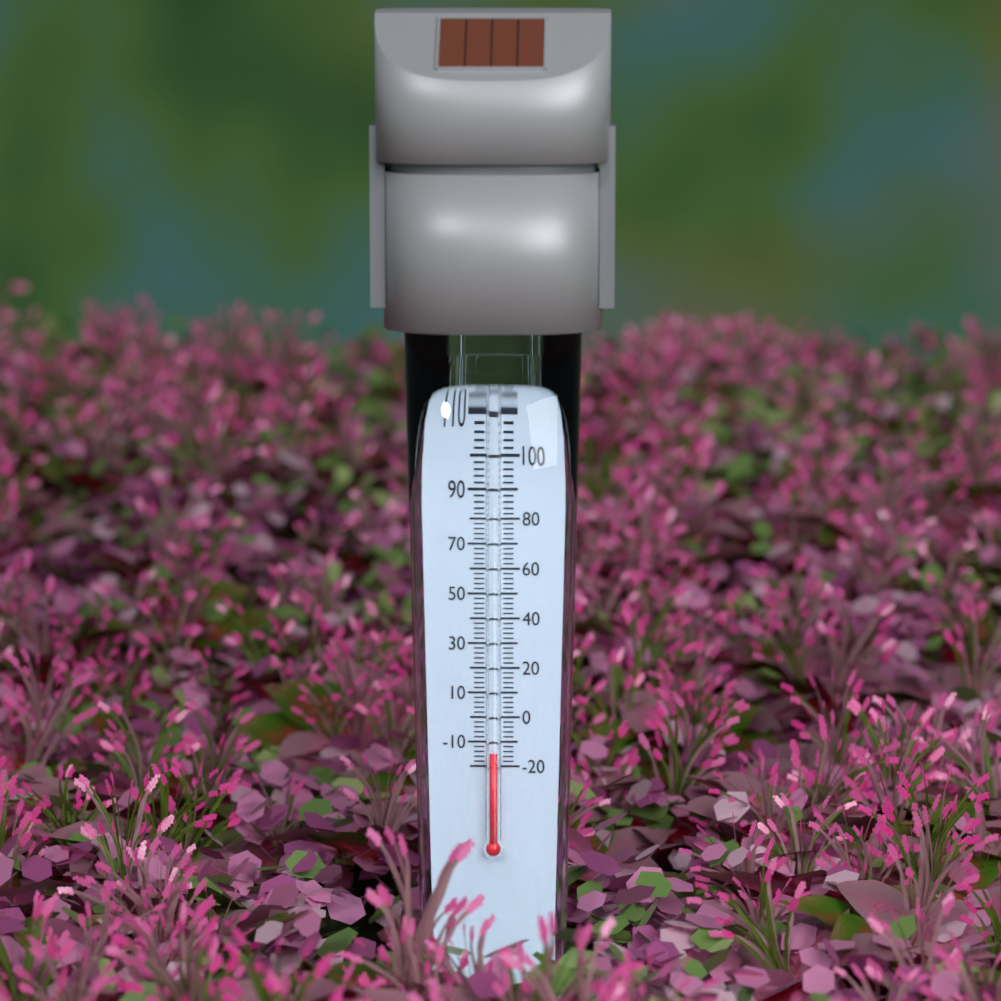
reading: -14 °F
